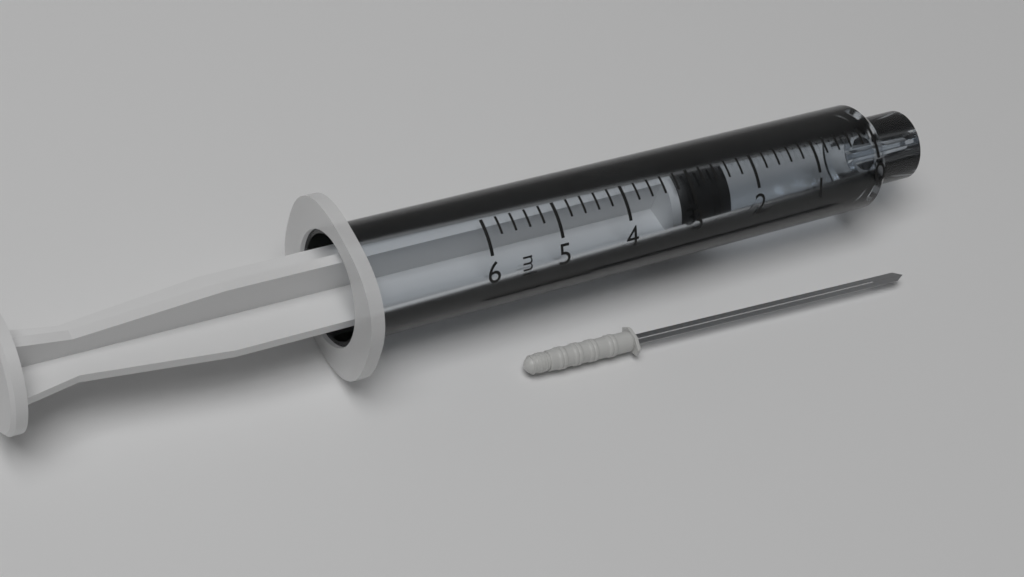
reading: 2.4 ml
